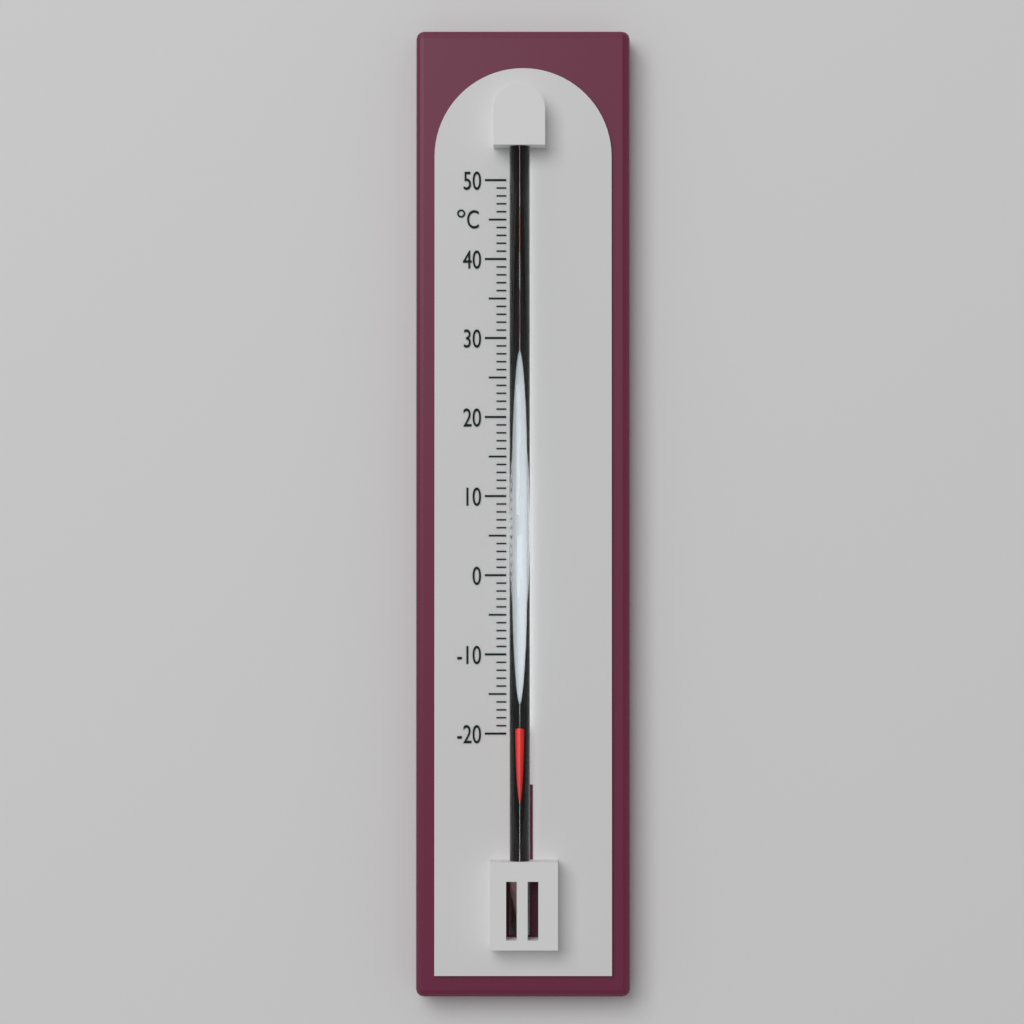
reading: -19 °C
